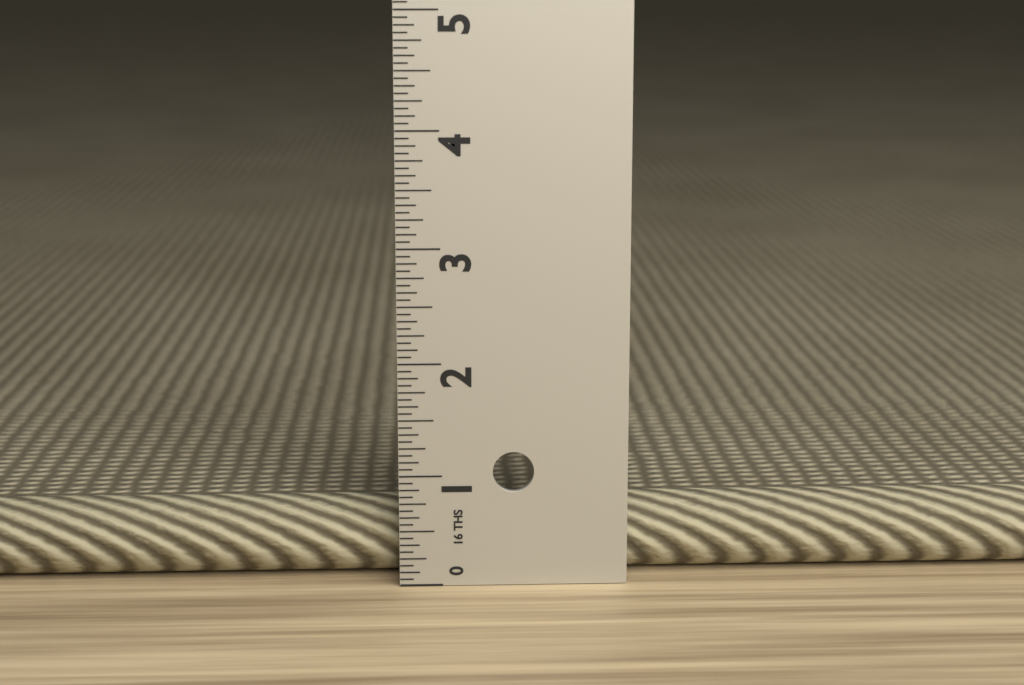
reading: 0.6875 in
